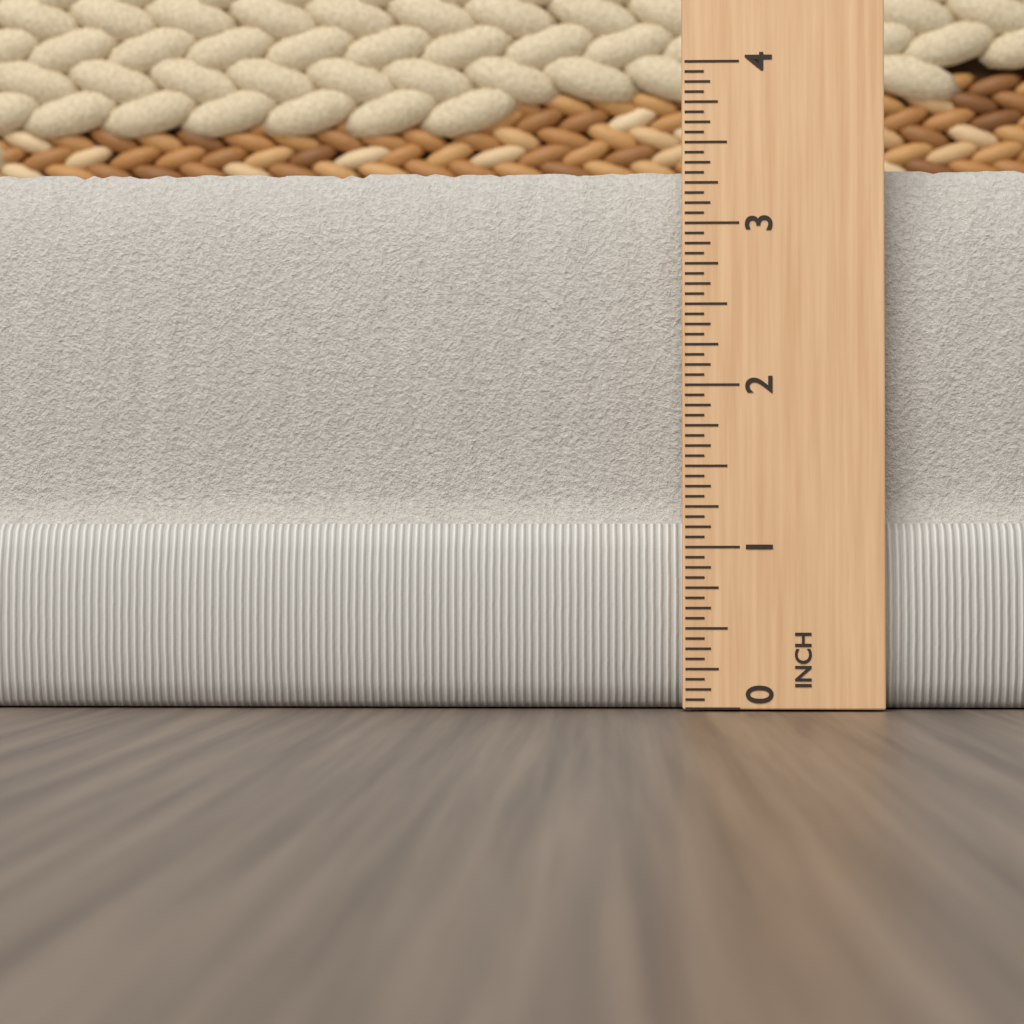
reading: 3.3750 in
